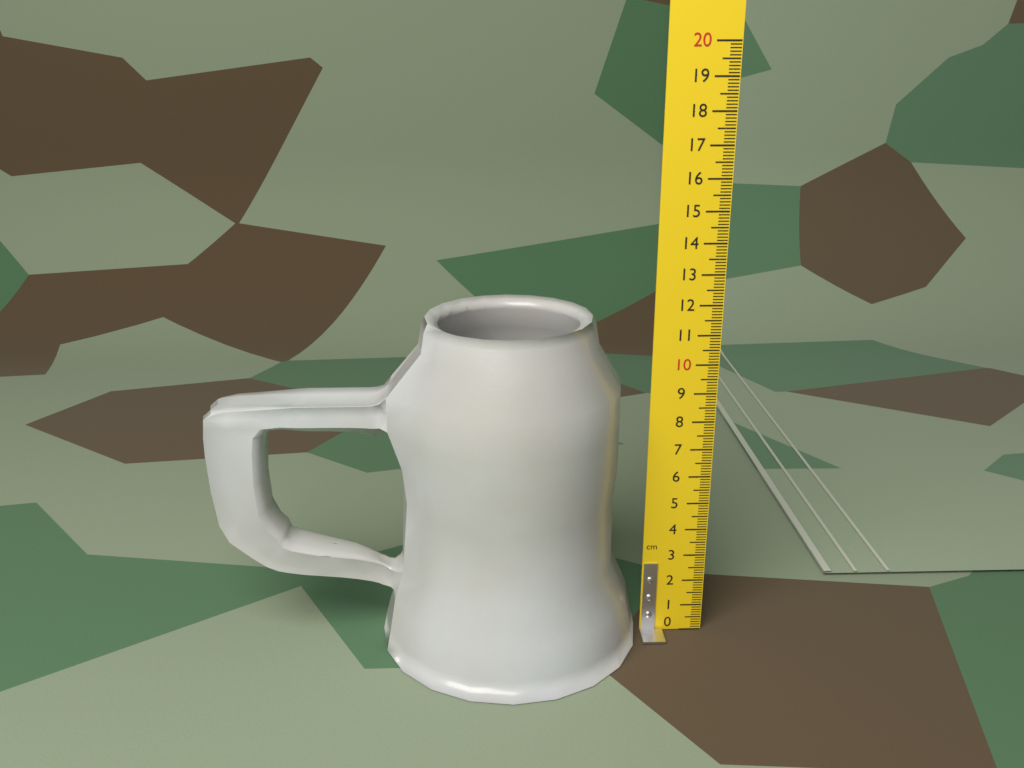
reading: 11.6 cm
